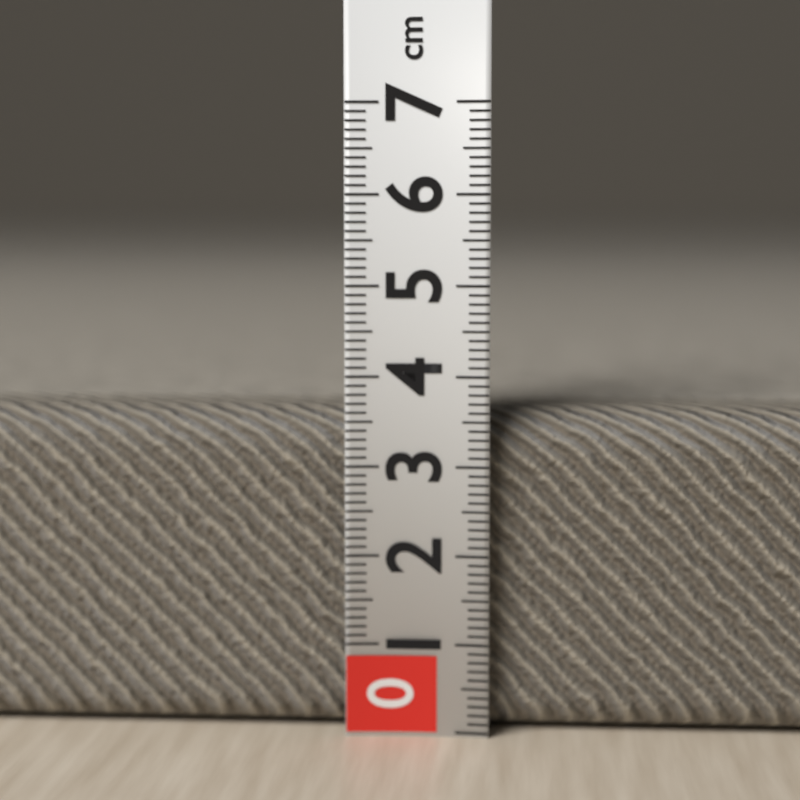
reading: 3.6 cm
